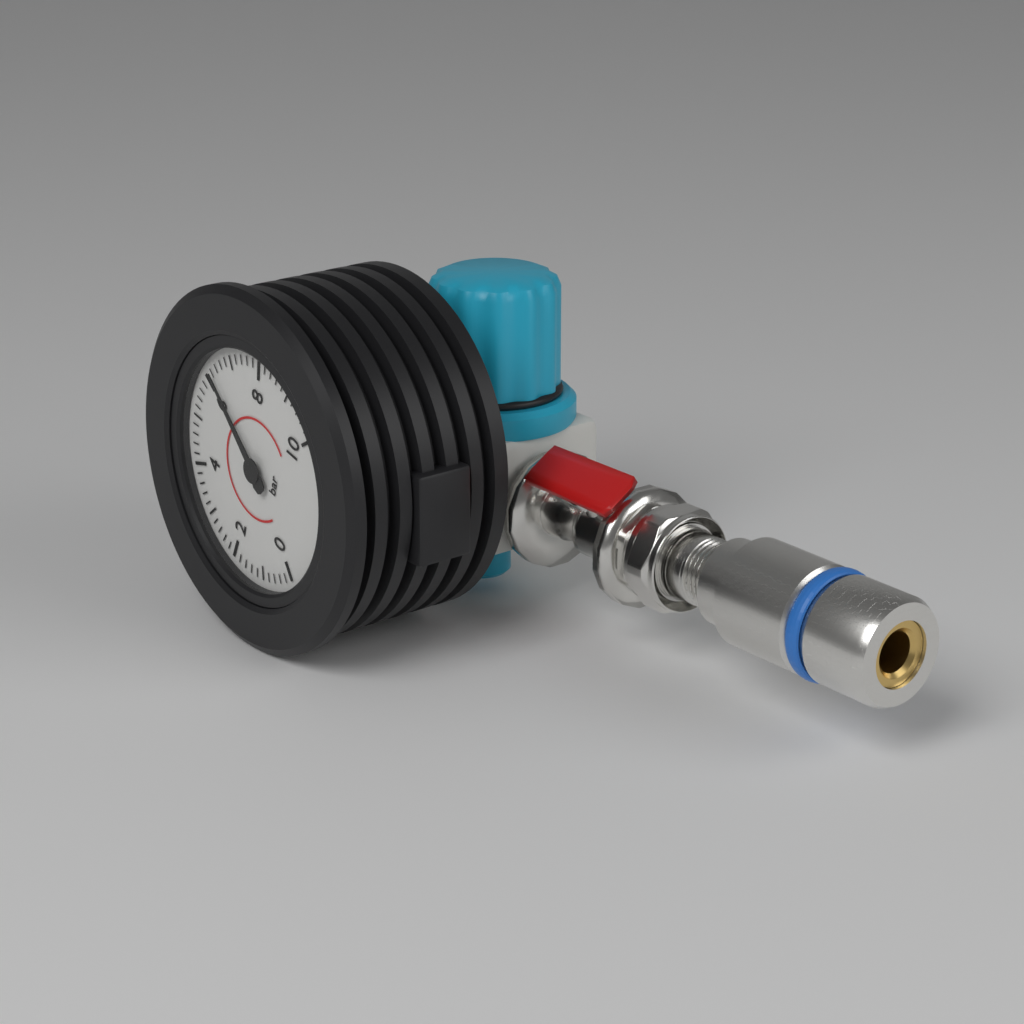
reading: 6.2 bar
